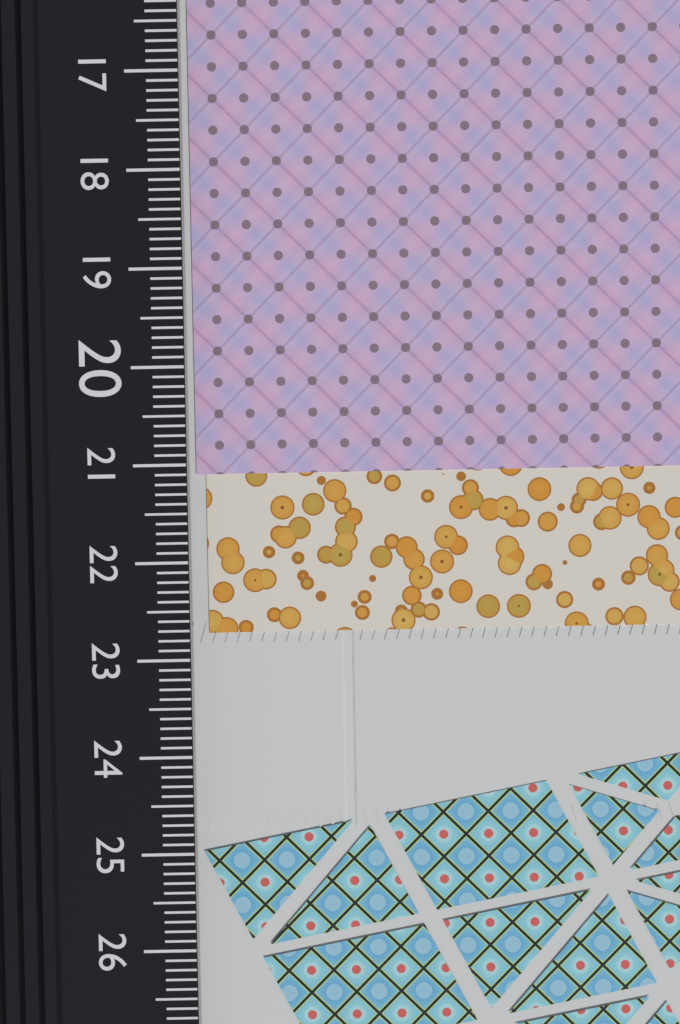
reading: 21.1 cm
